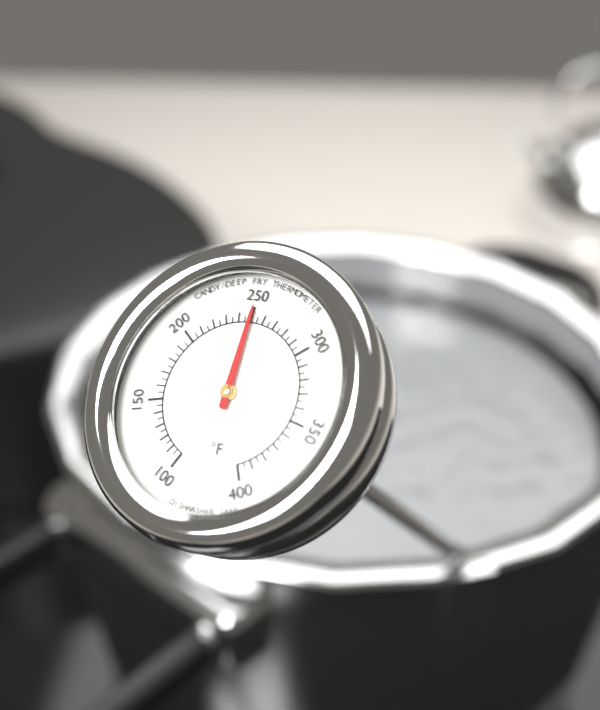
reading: 250 °F
